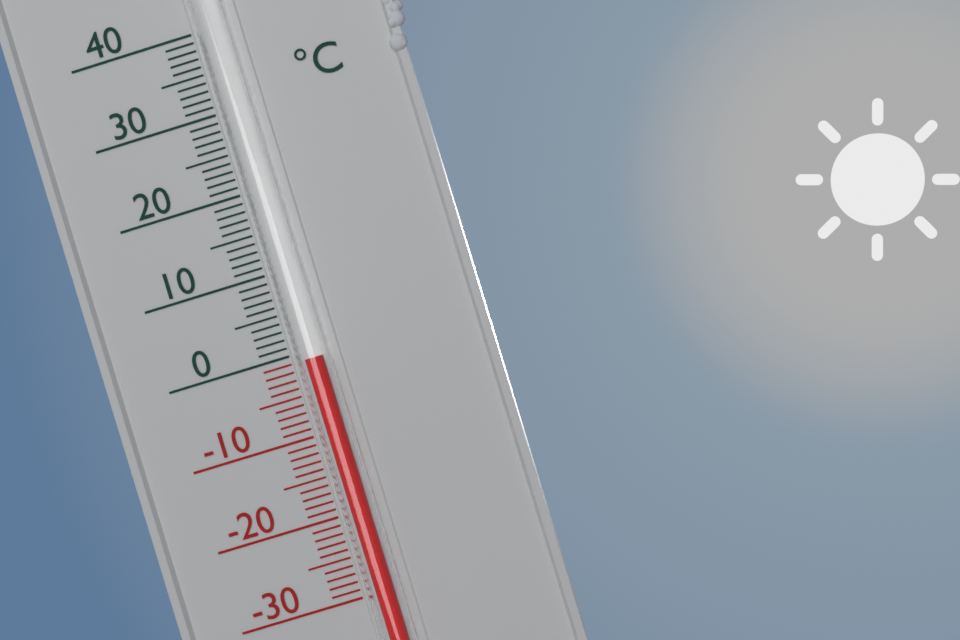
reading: -1 °C
